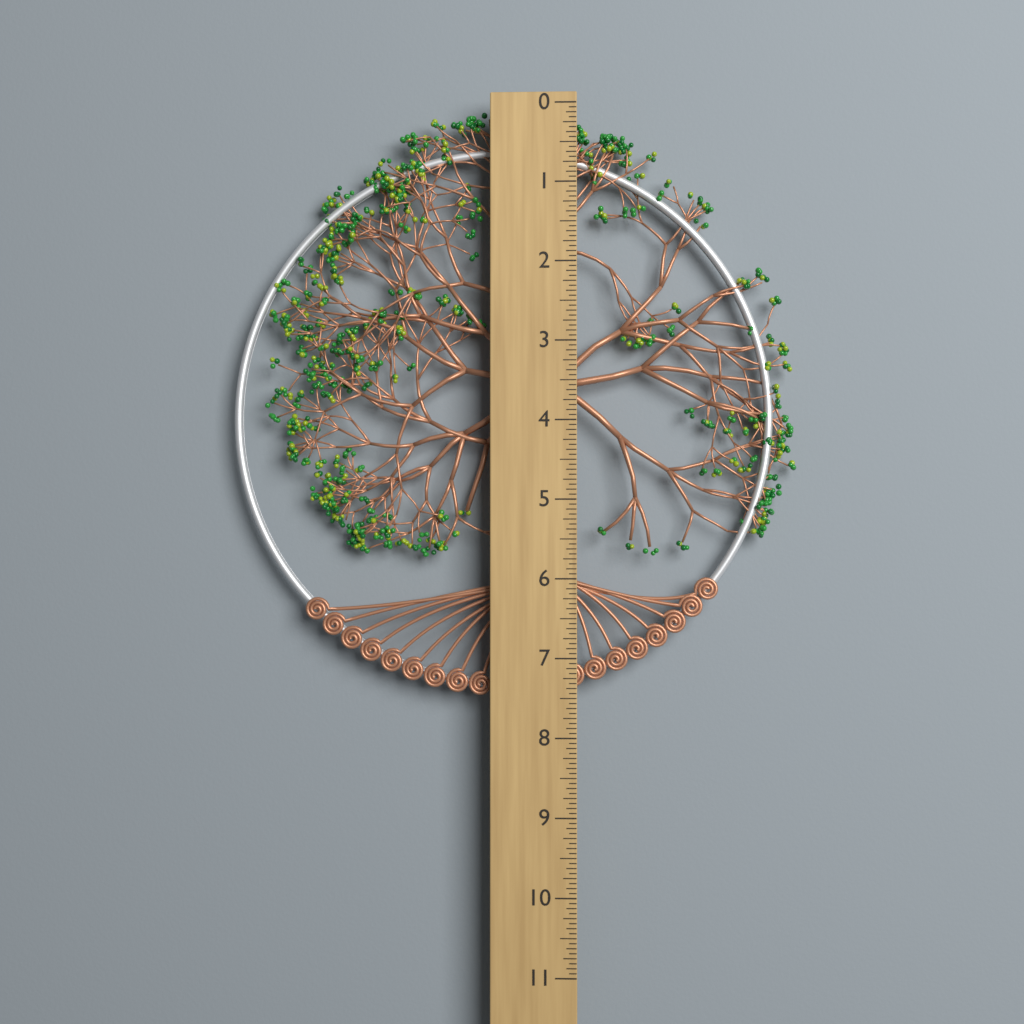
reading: 7.5000 (no unit)
